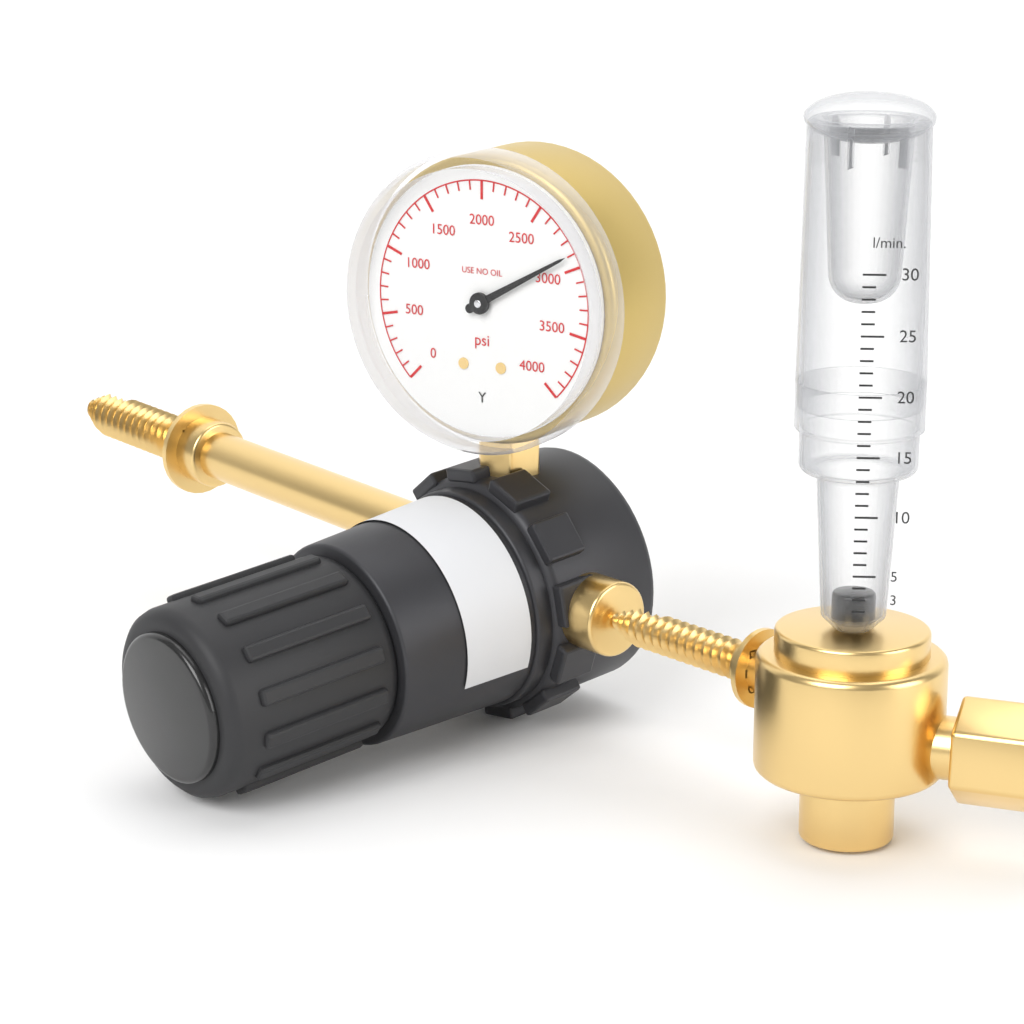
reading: 2900 psi
